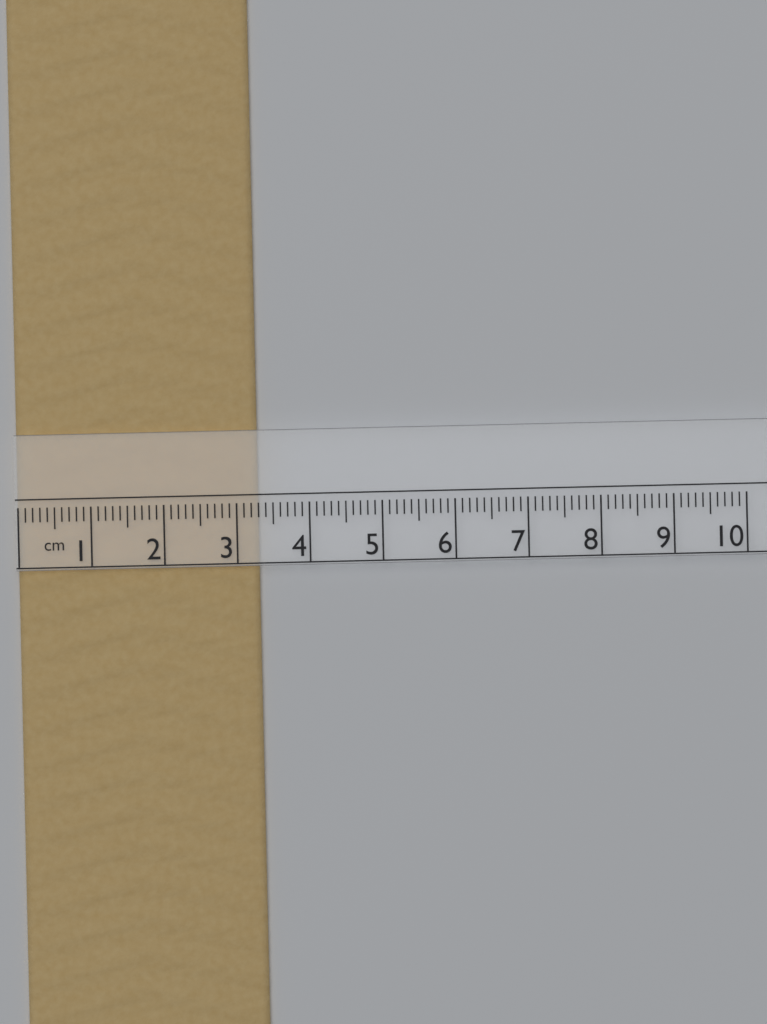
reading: 3.3 cm
